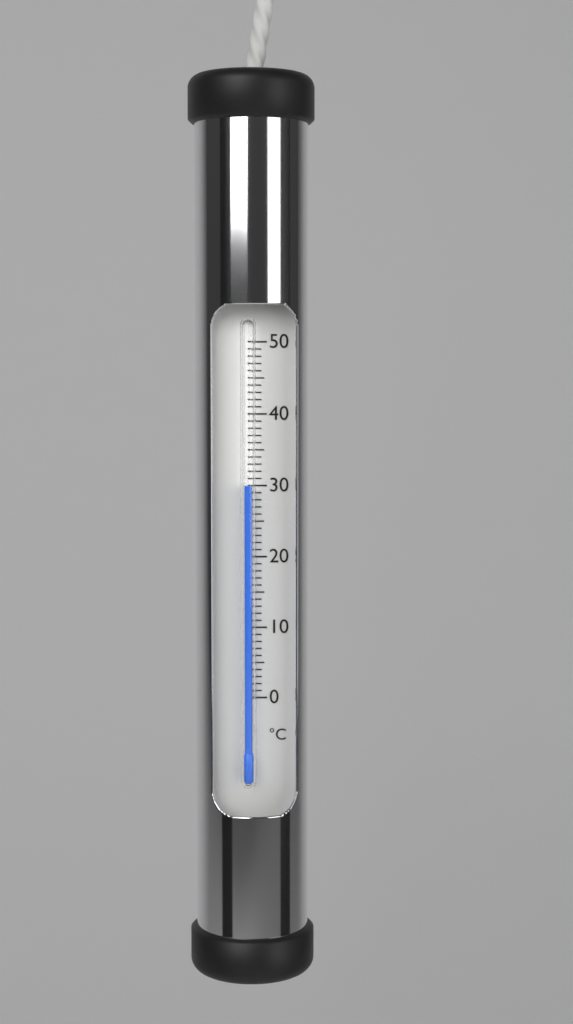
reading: 30 °C
